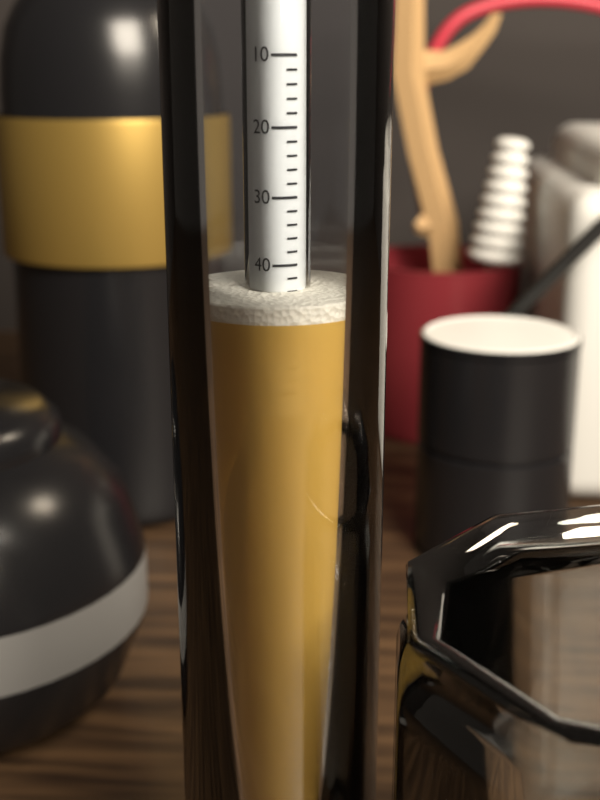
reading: 44 (no unit)
